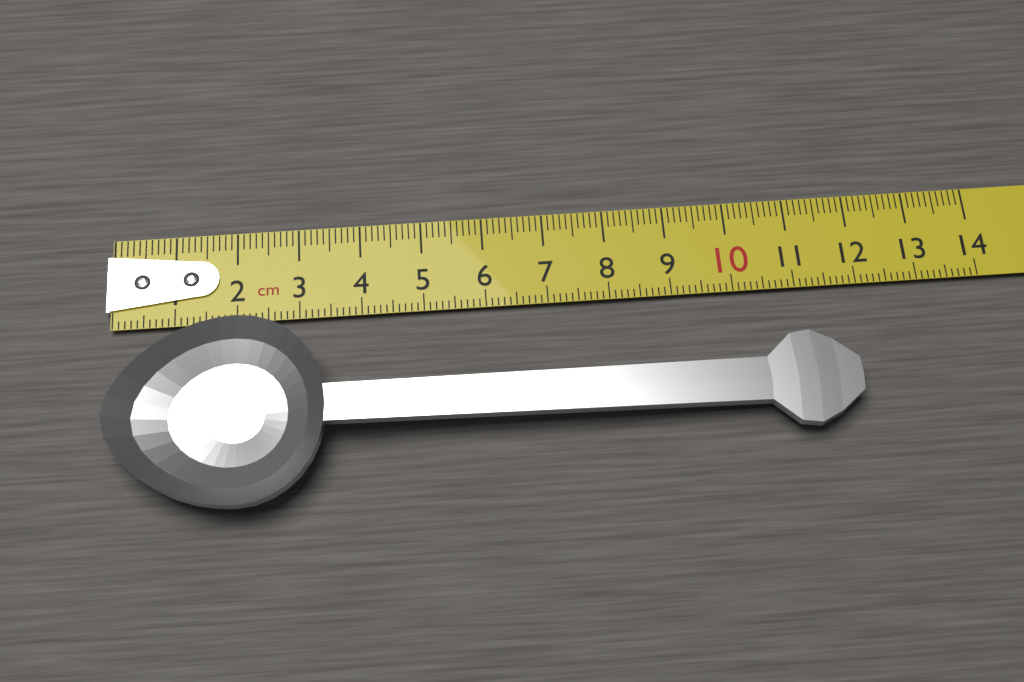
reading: 11.8 cm
